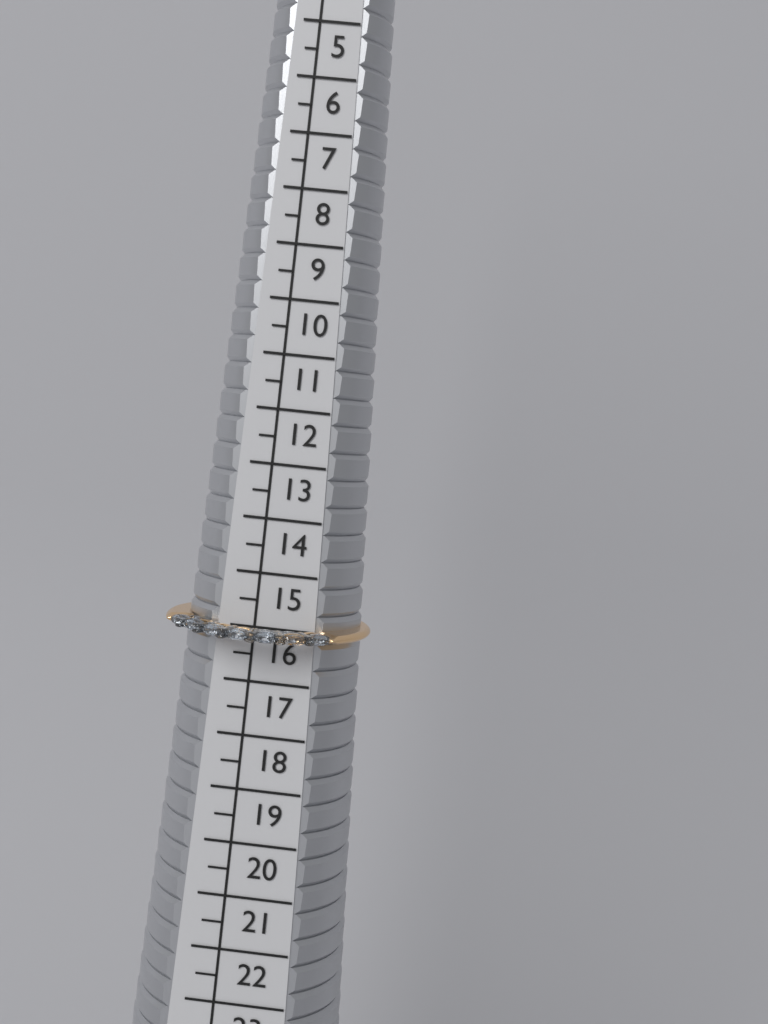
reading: 16.5 (no unit)
